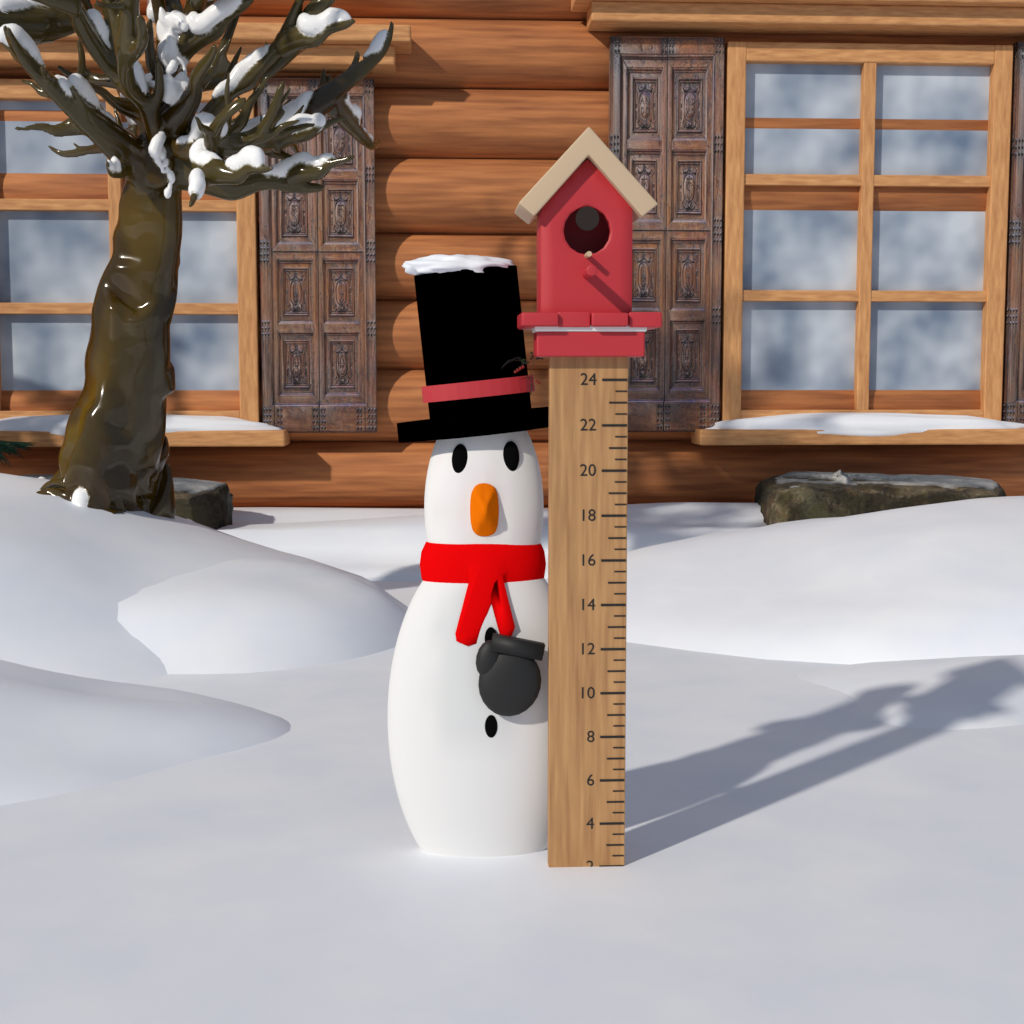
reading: 2.0 (no unit)
